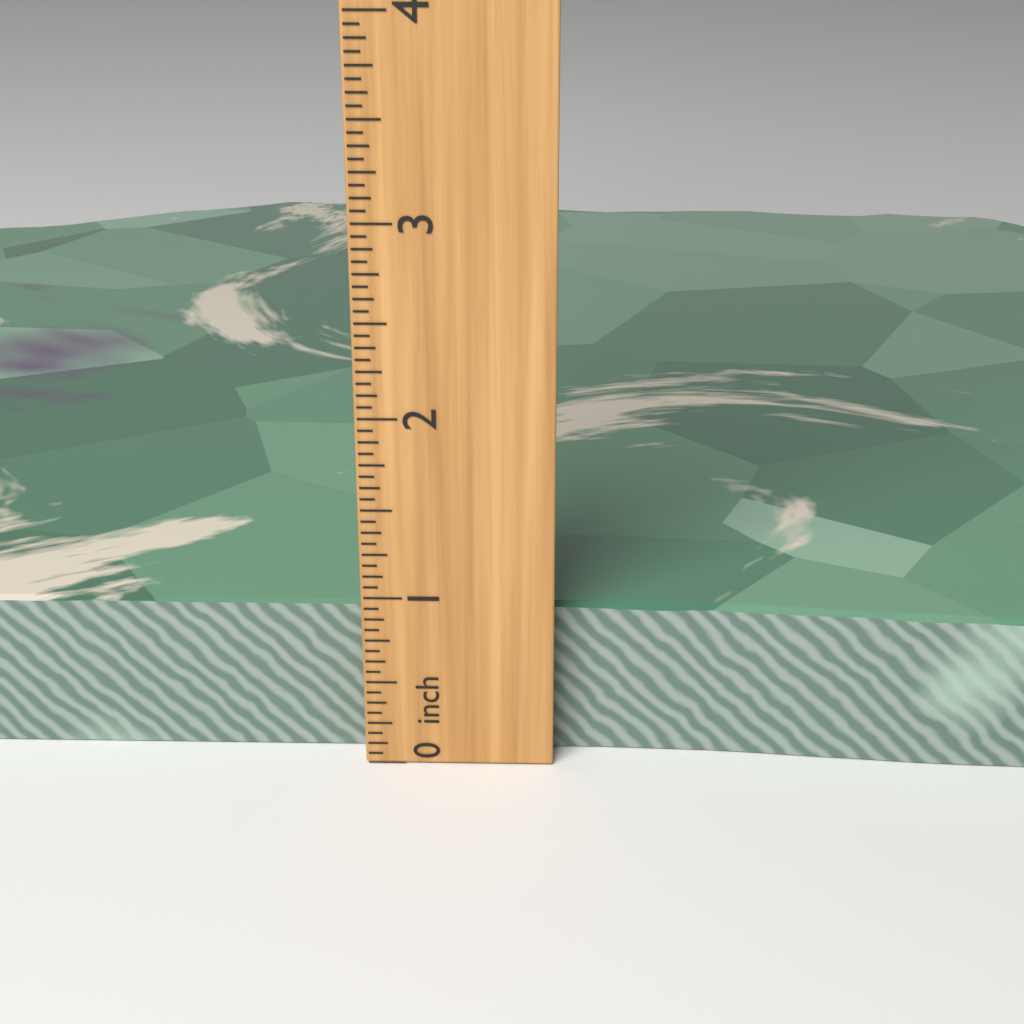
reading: 0.8750 inch
